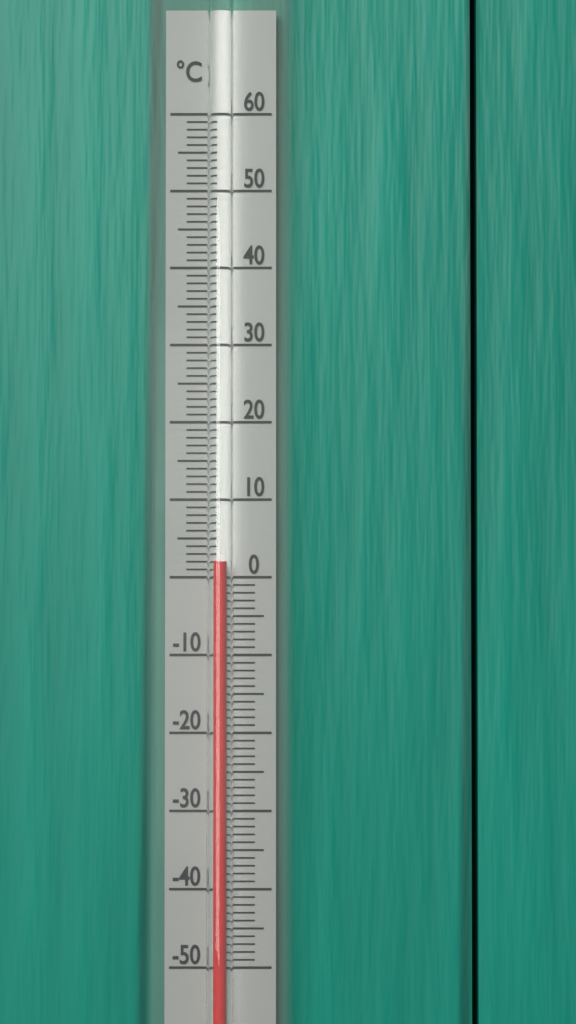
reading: 2 °C
